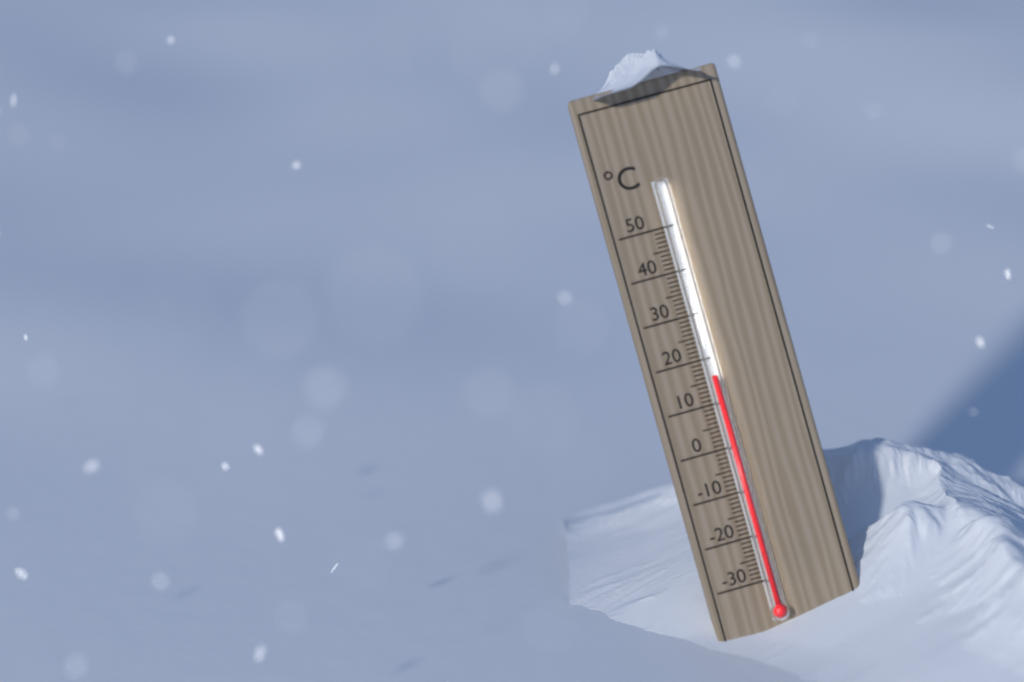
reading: 16 °C
